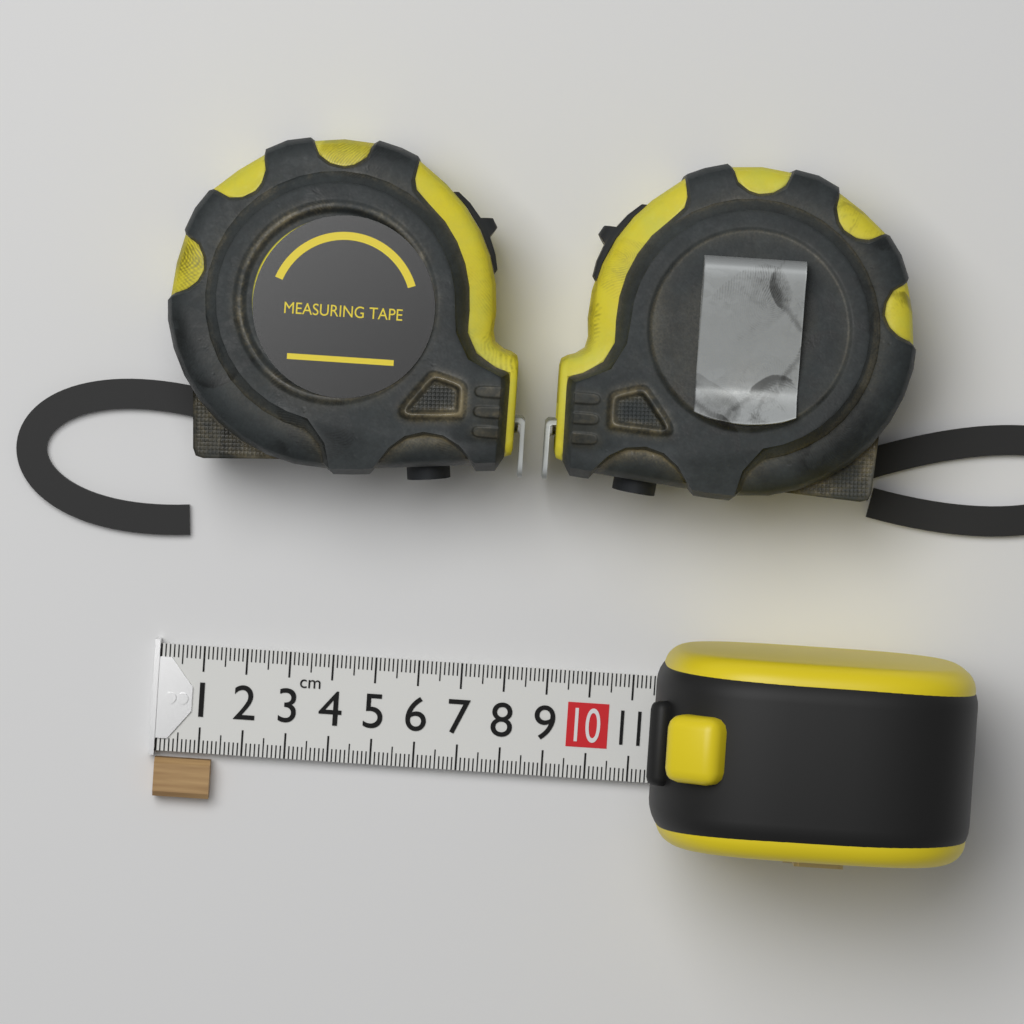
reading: 1.3 cm
